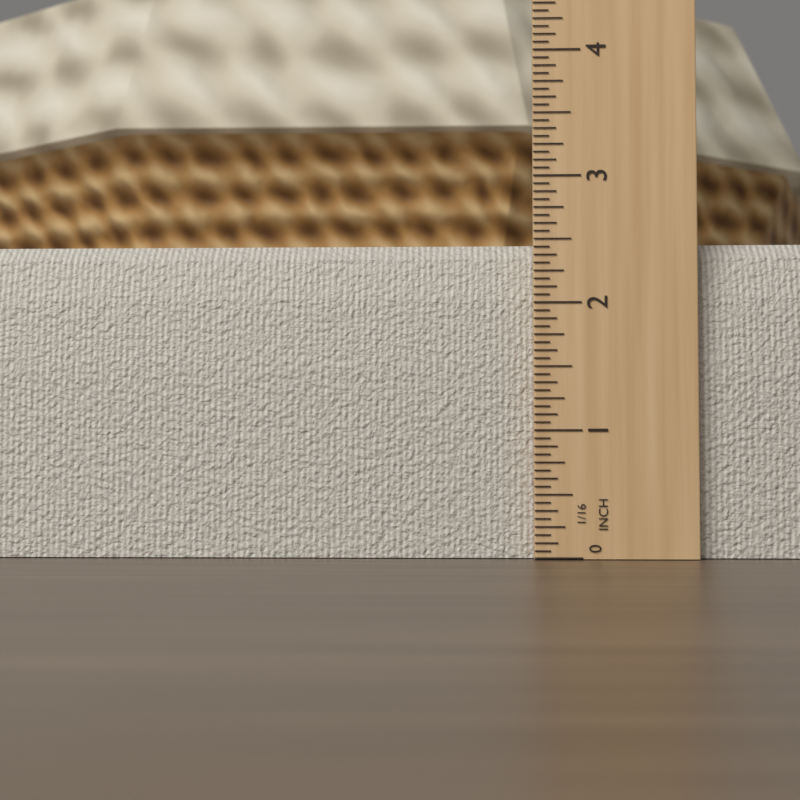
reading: 2.5000 in
